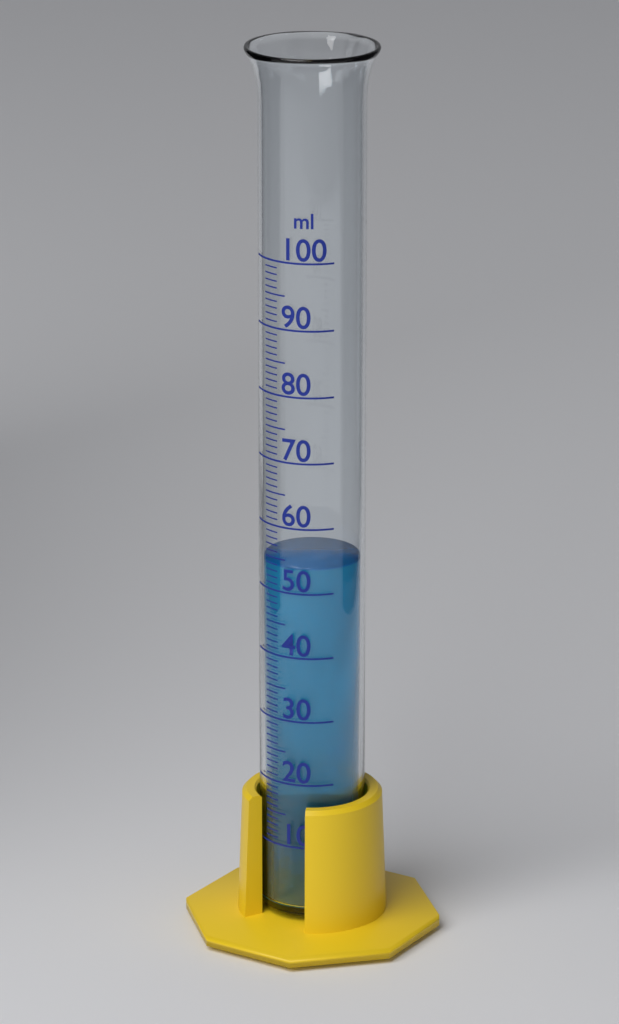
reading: 54 ml
